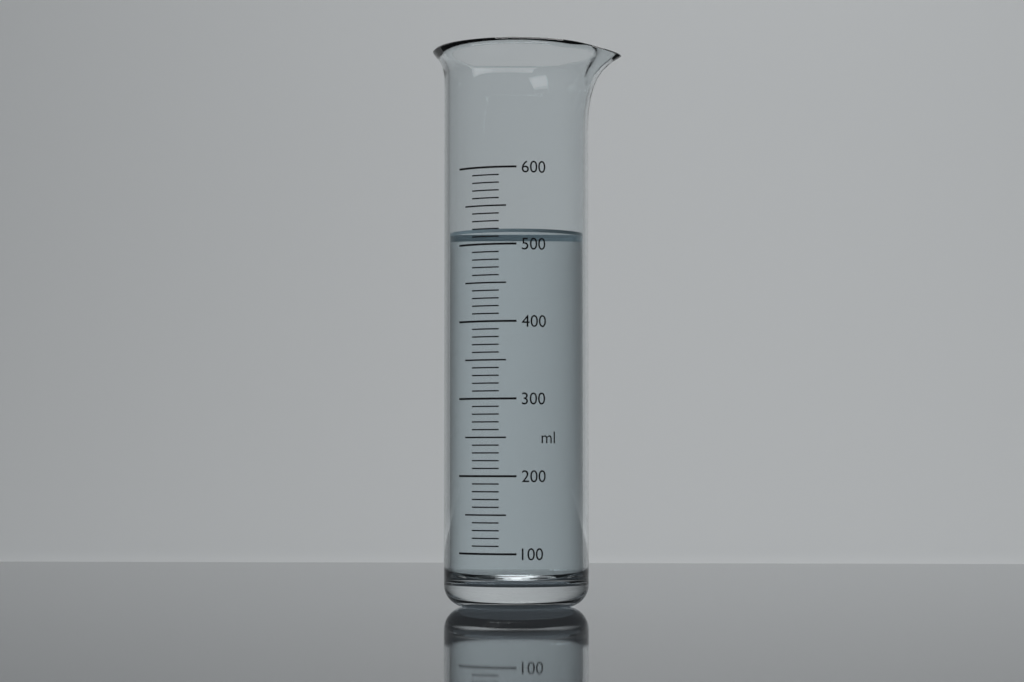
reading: 520 ml
